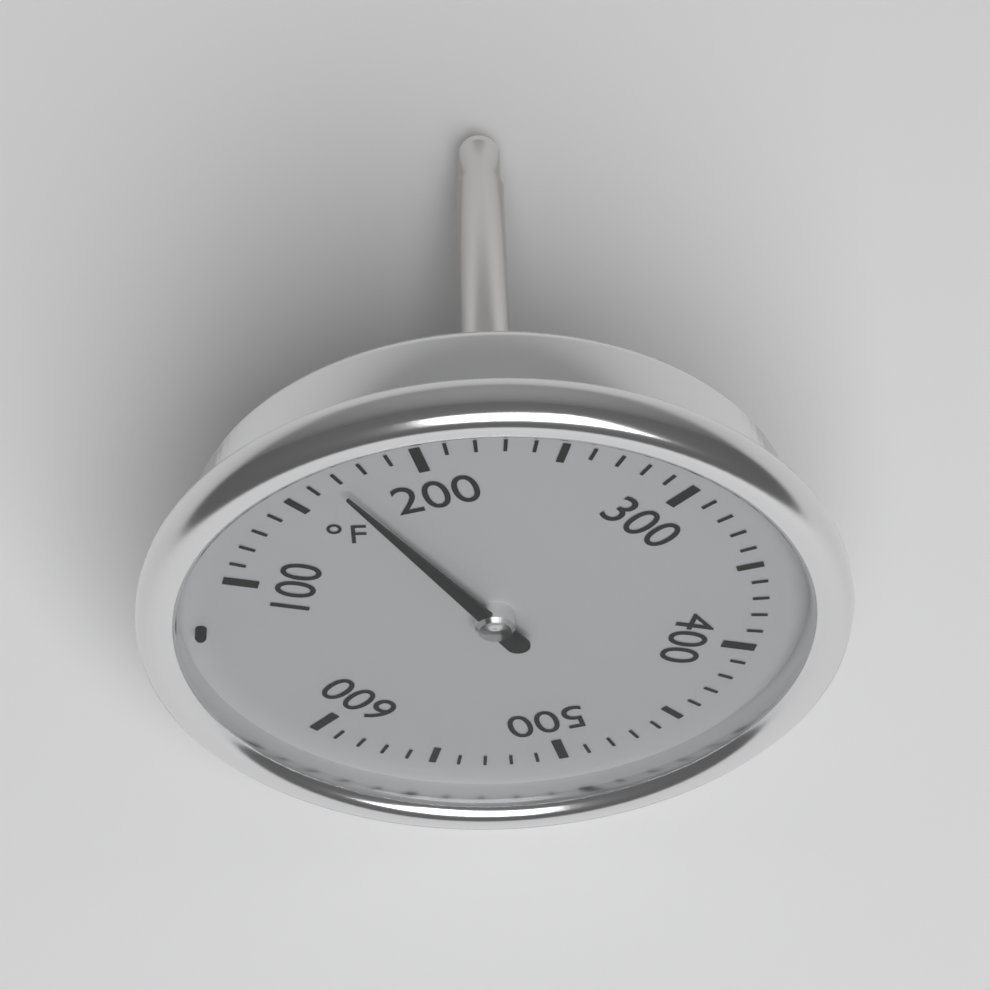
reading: 170 °F
